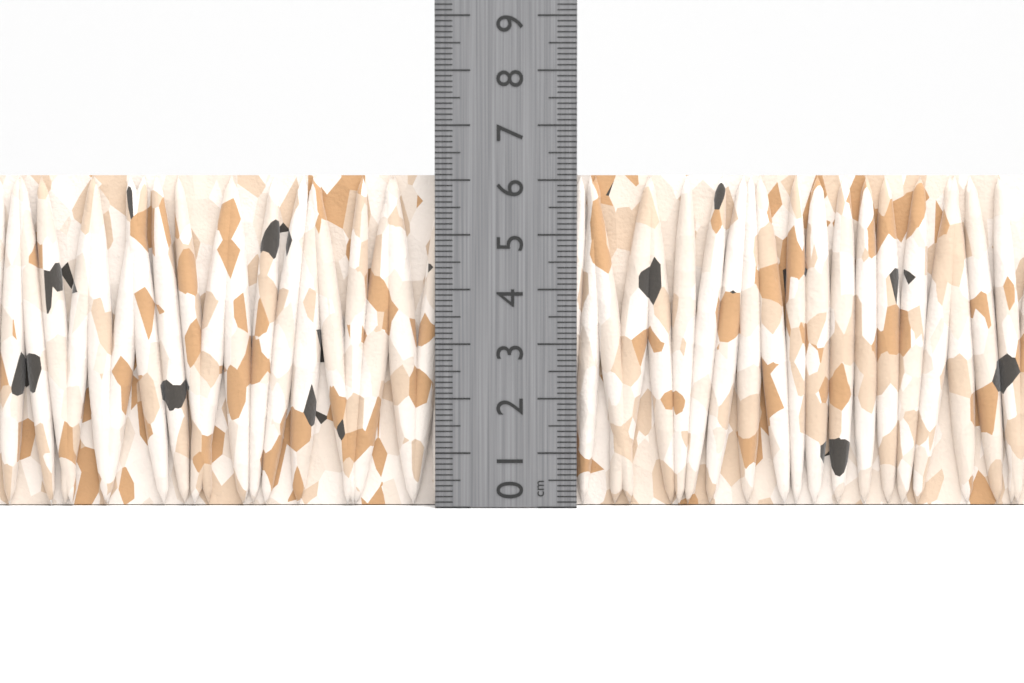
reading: 6.1 cm
